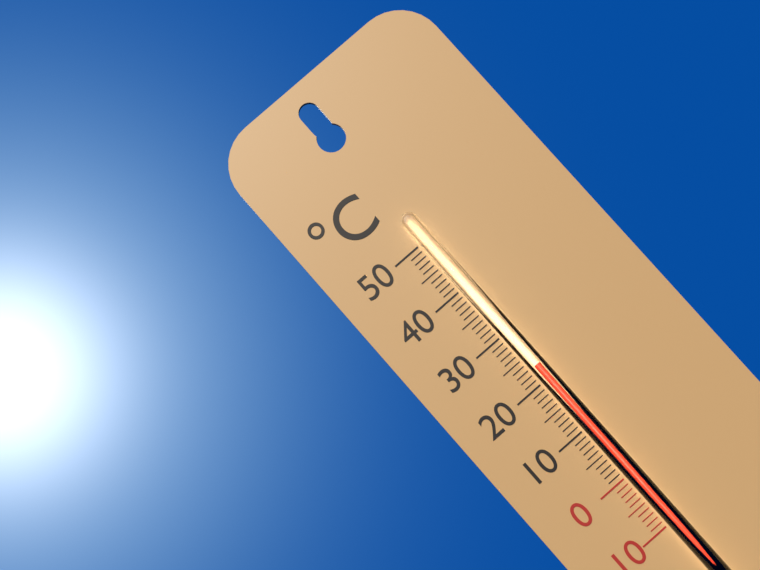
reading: 23 °C
